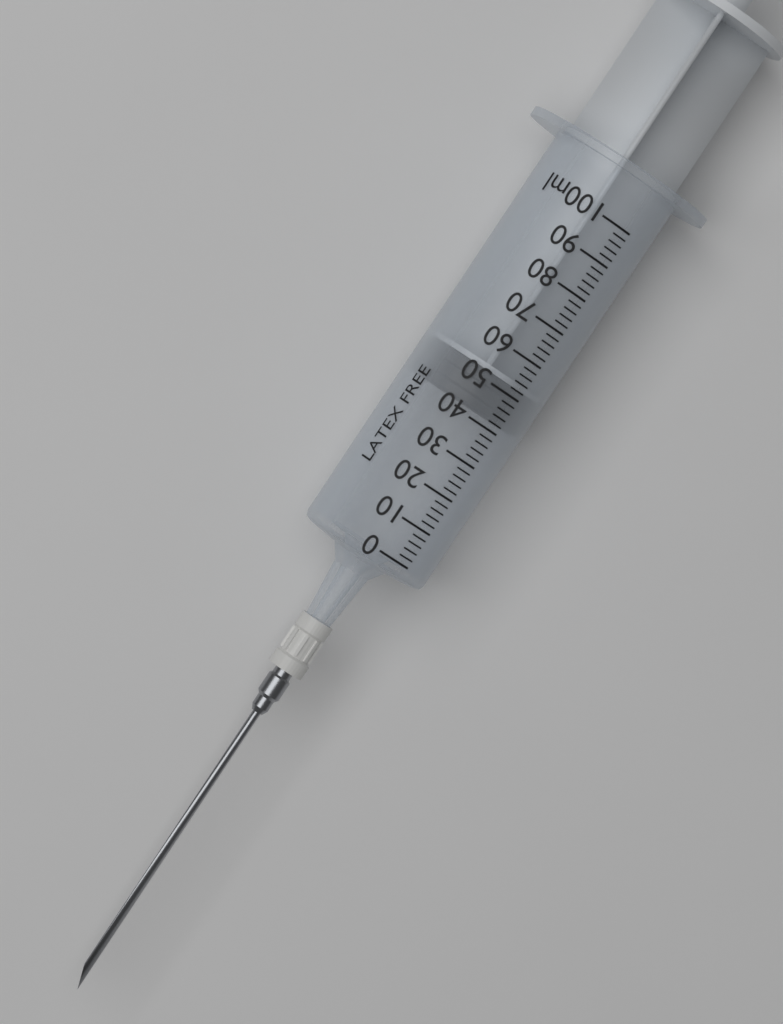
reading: 42 ml
